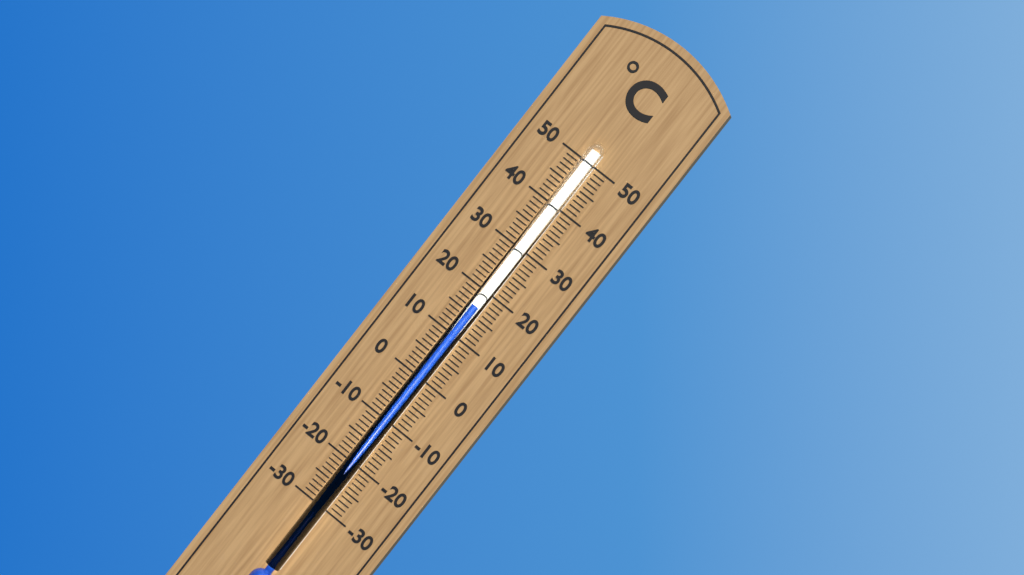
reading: 17 °C
